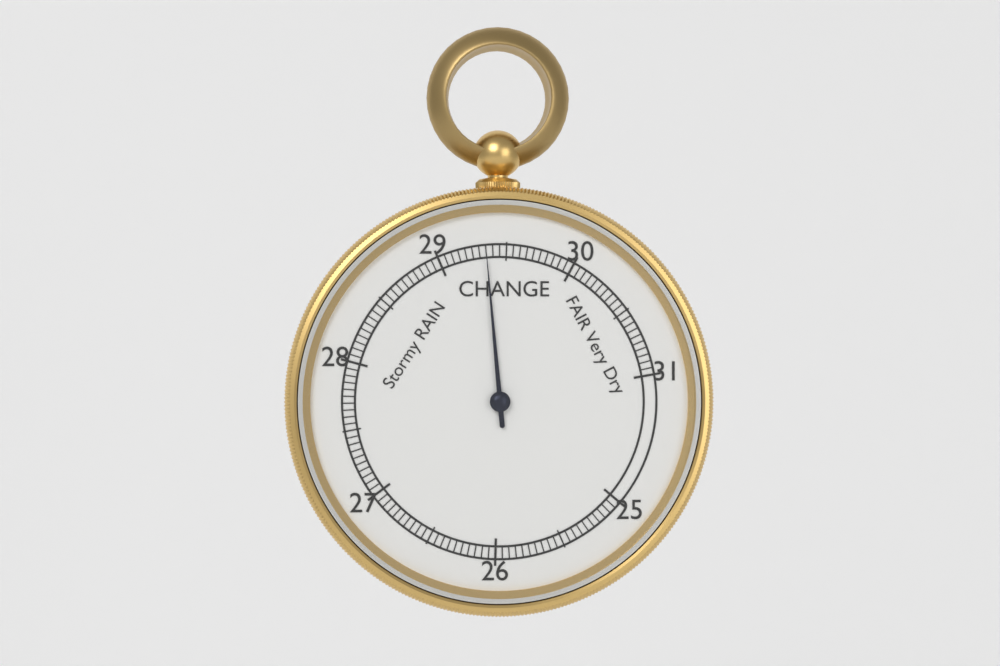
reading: 29.35 inHg
